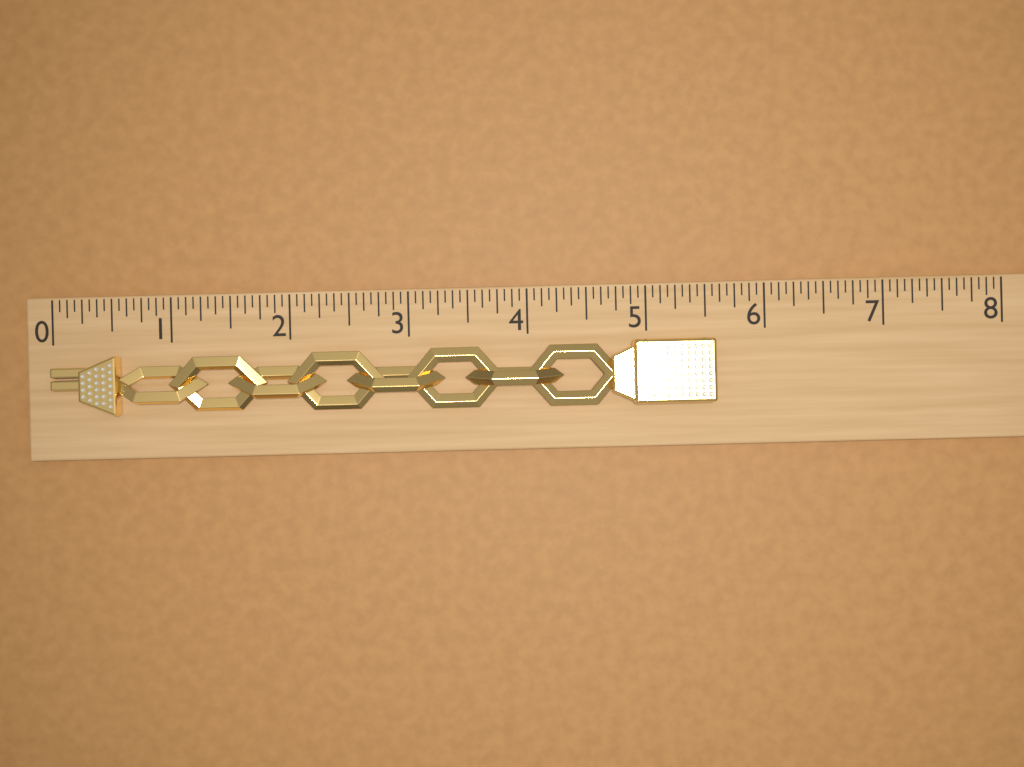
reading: 5.5625 (no unit)
